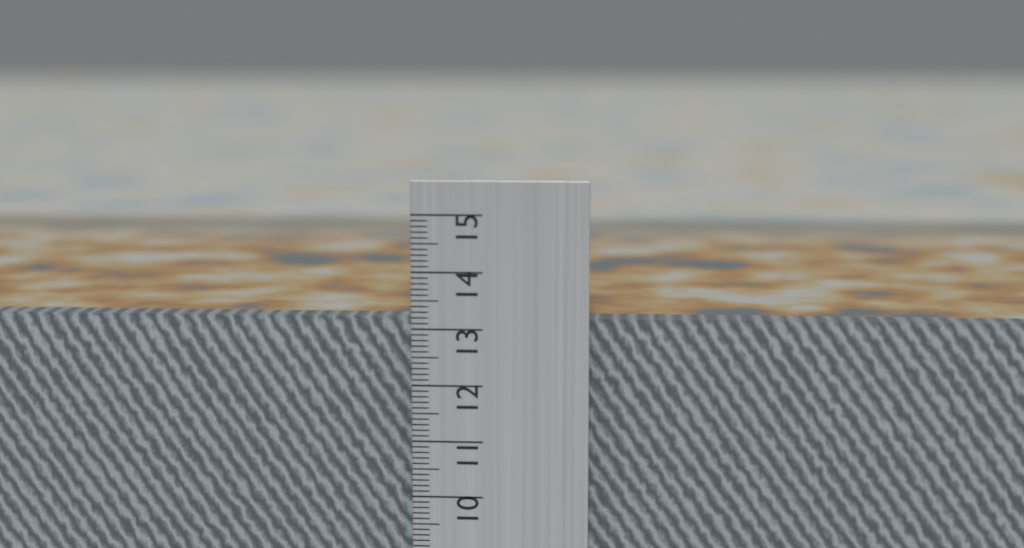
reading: 13.1 cm
